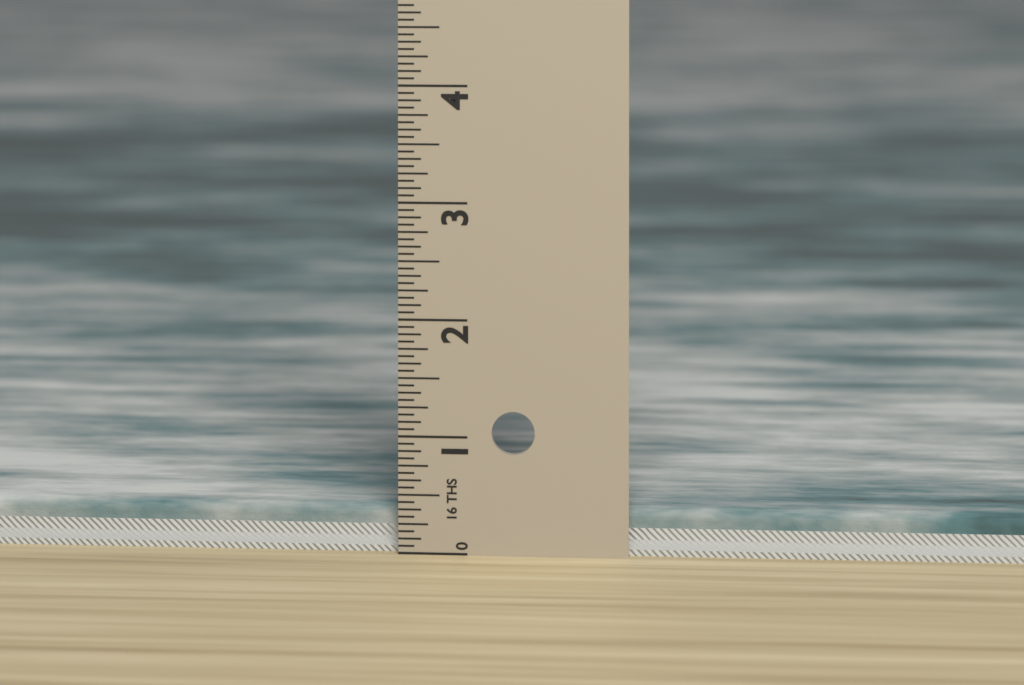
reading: 0.3750 in
